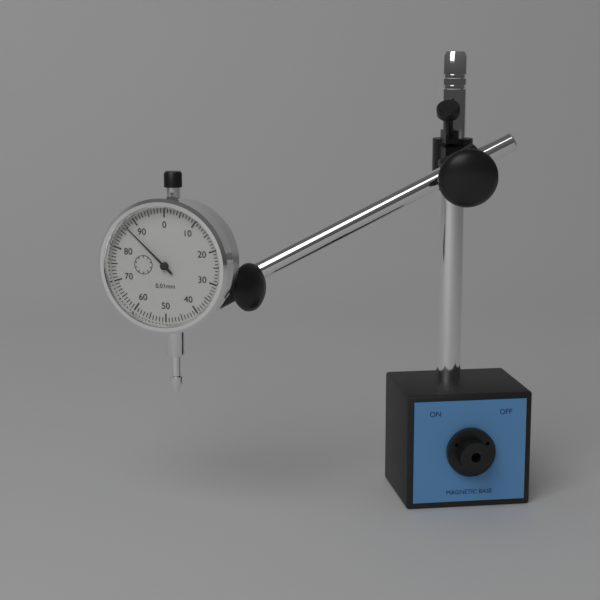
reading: 0.87 mm
